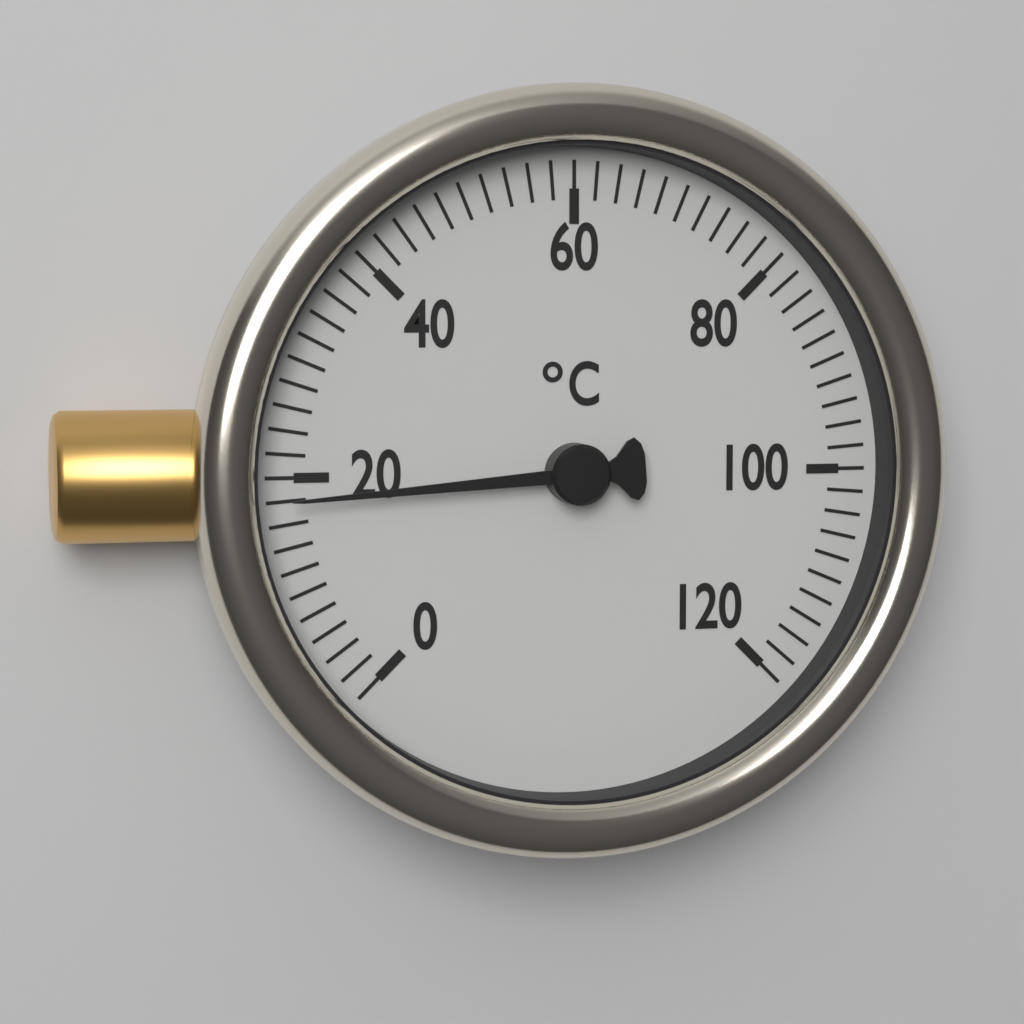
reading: 18 °C
